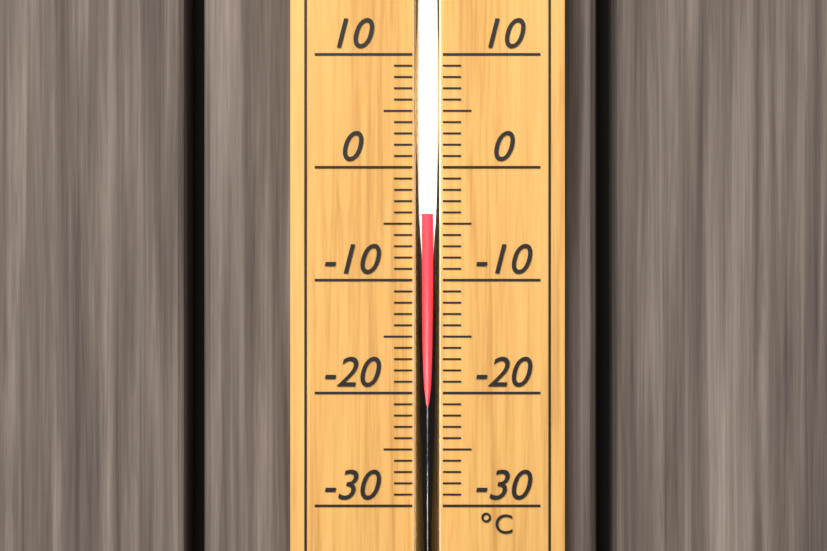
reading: -4 °C
